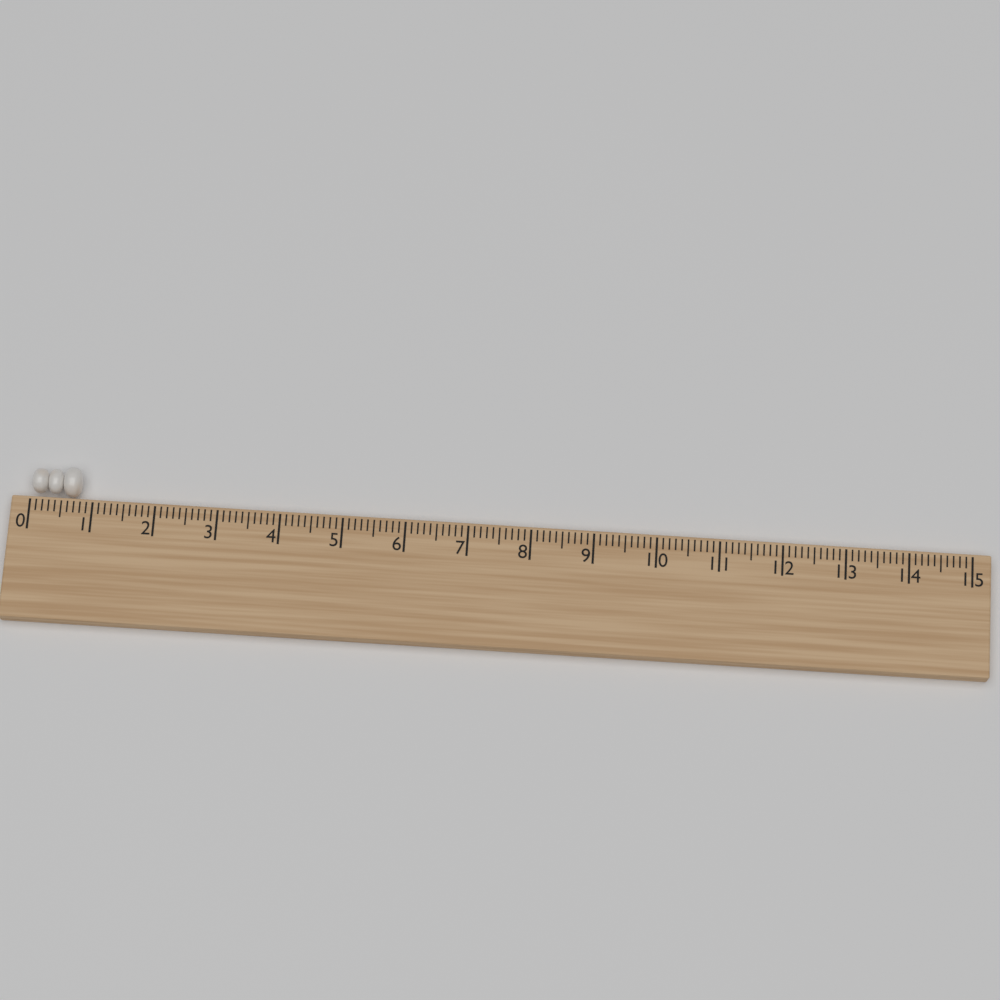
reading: 0.8 (no unit)
